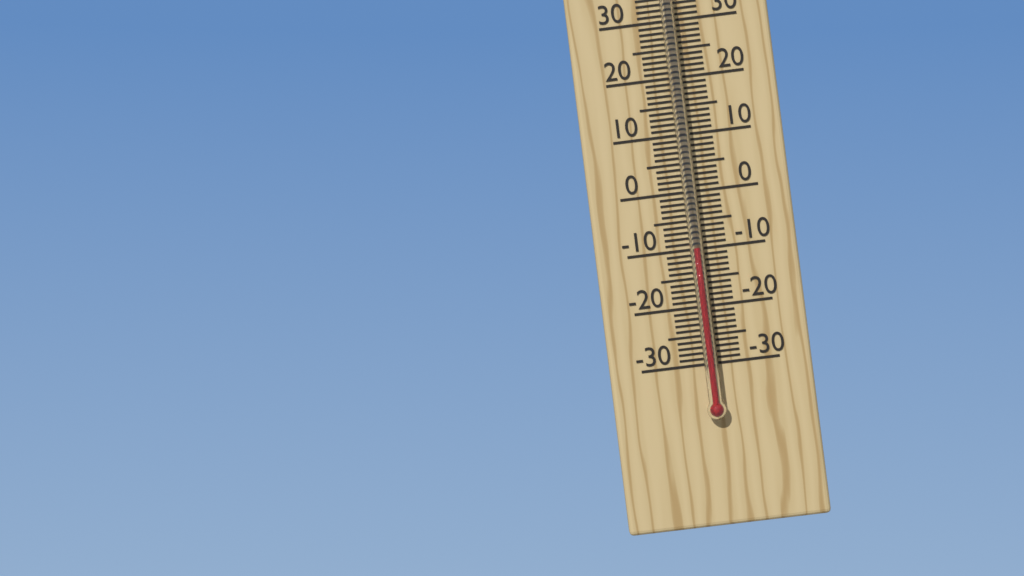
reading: -10 °C
